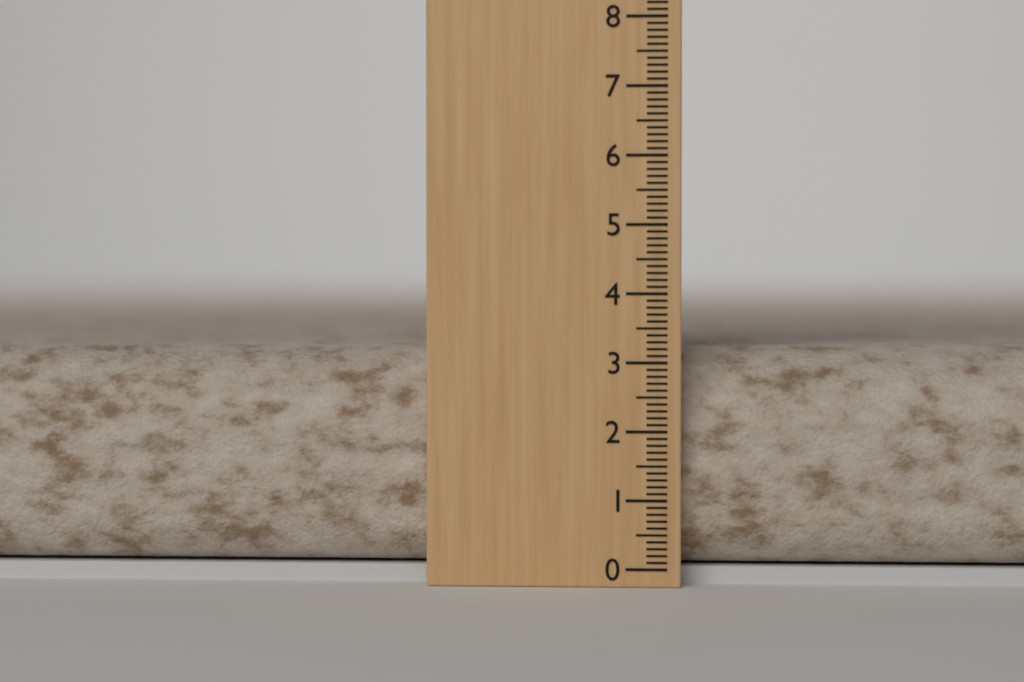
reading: 3.2 (no unit)
